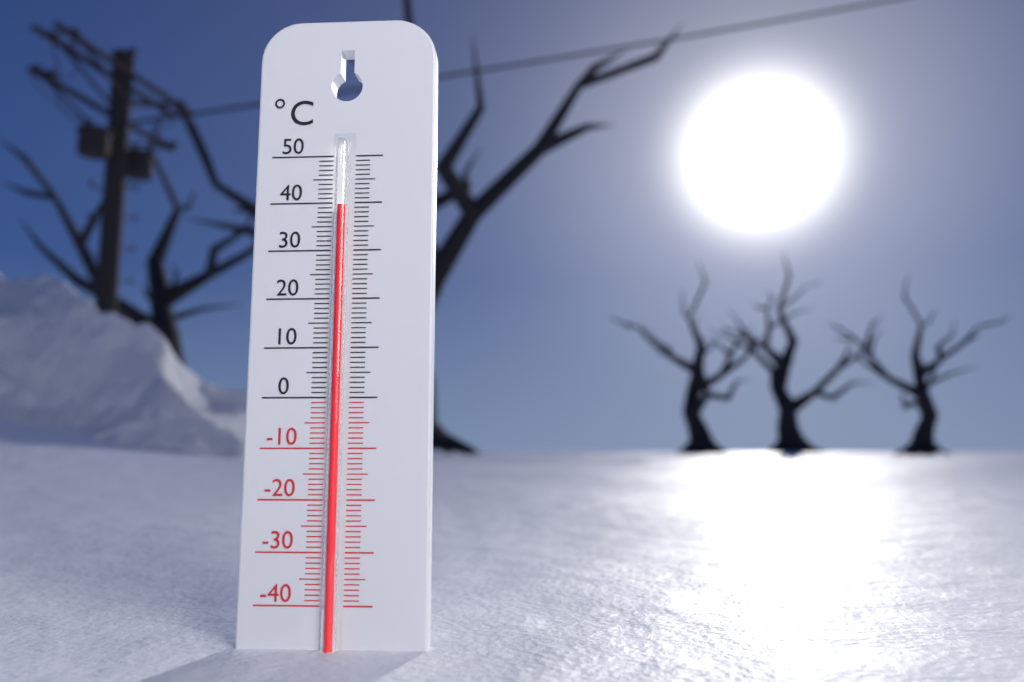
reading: 39 °C
